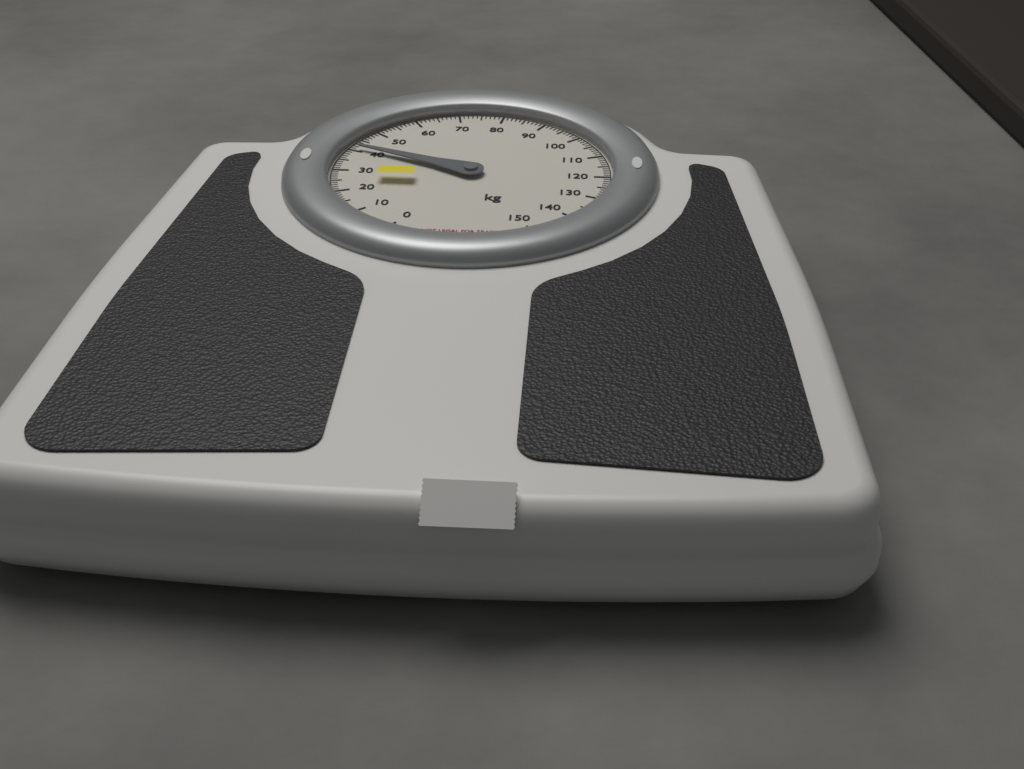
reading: 41 kg
